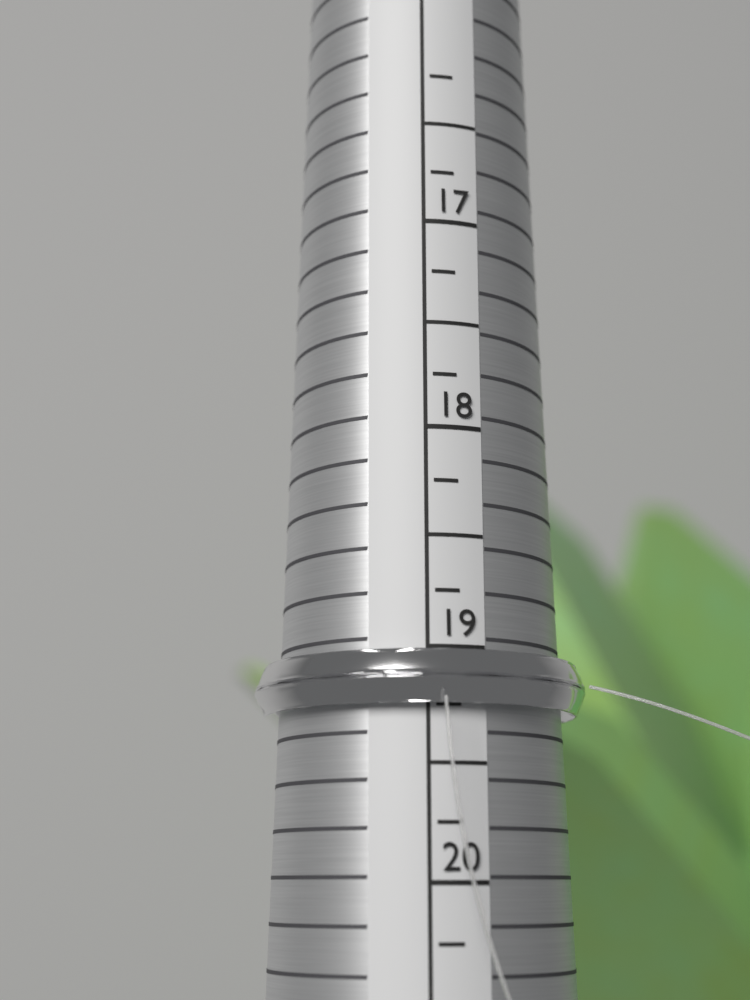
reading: 19.25 (no unit)
